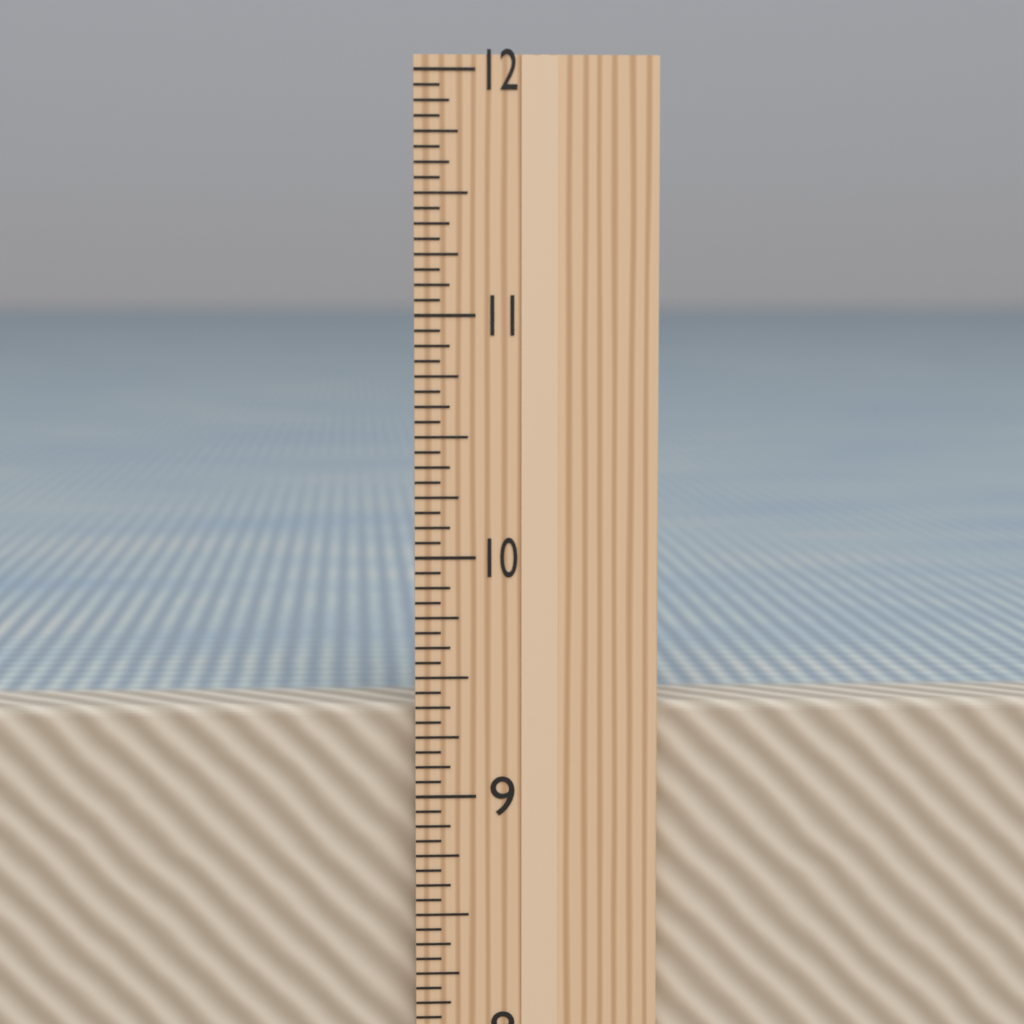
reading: 9.3750 in
